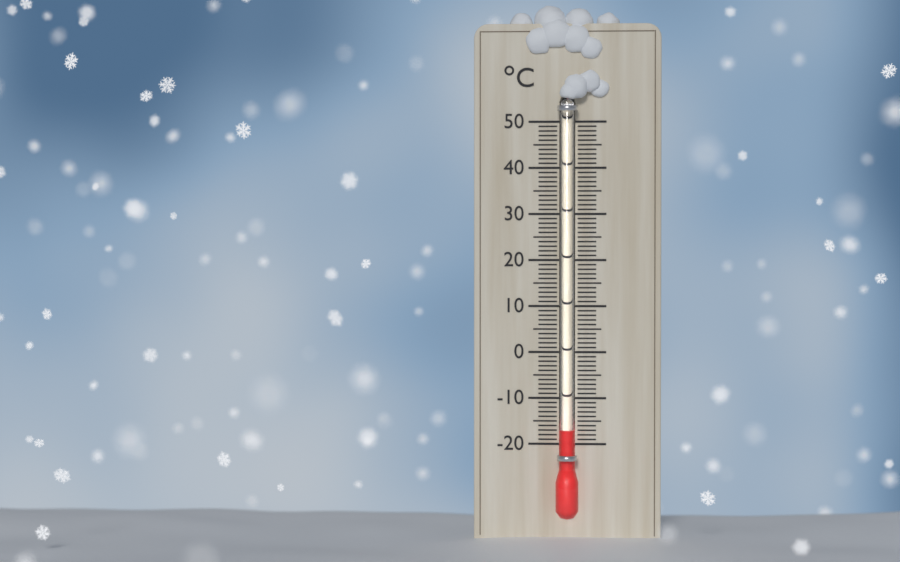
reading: -17 °C
